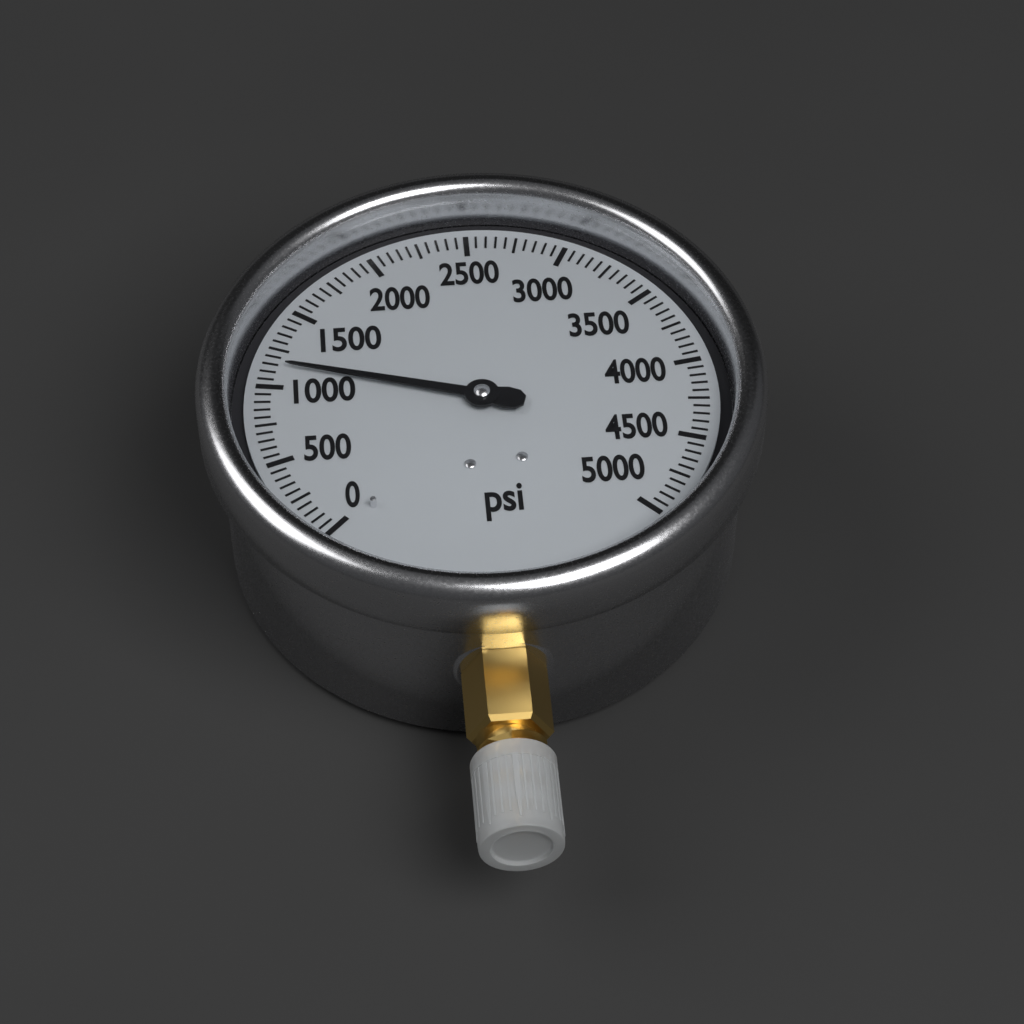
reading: 1150 psi
